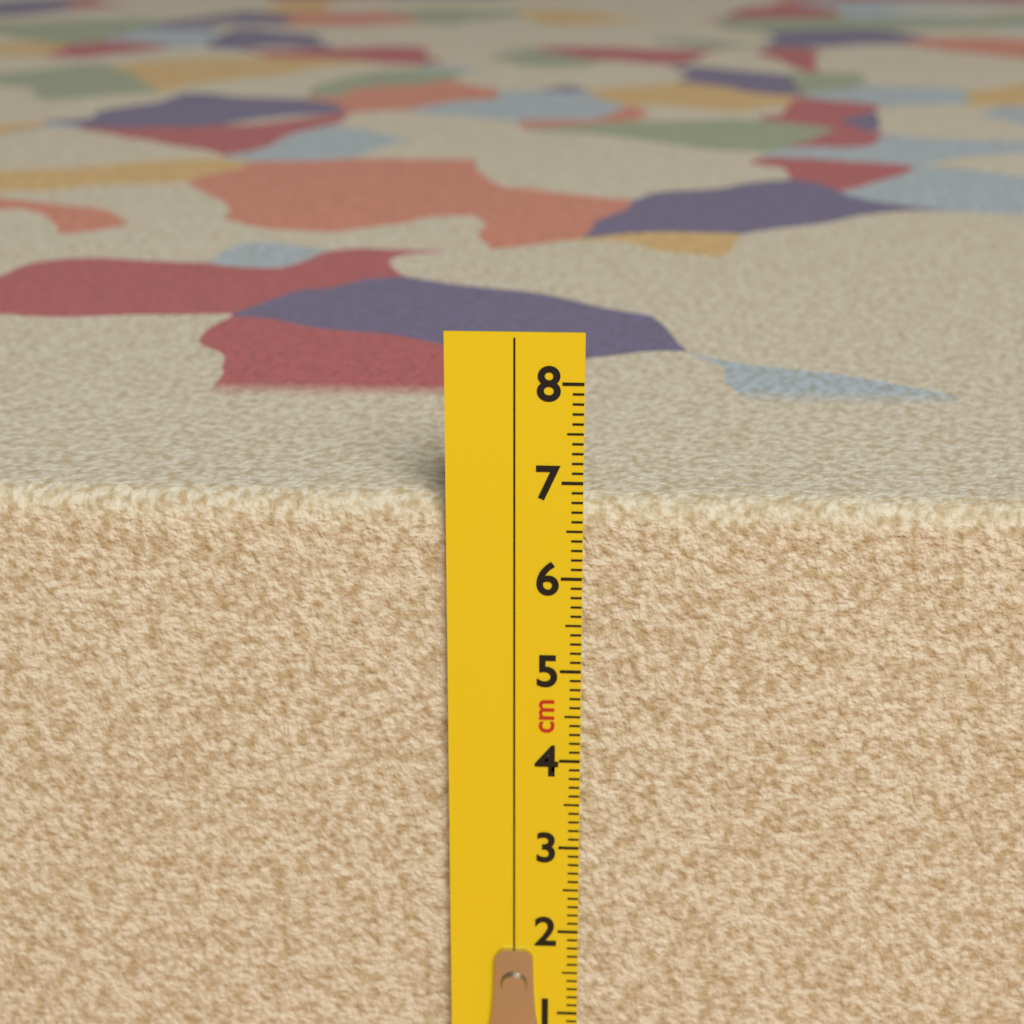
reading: 6.8 cm
